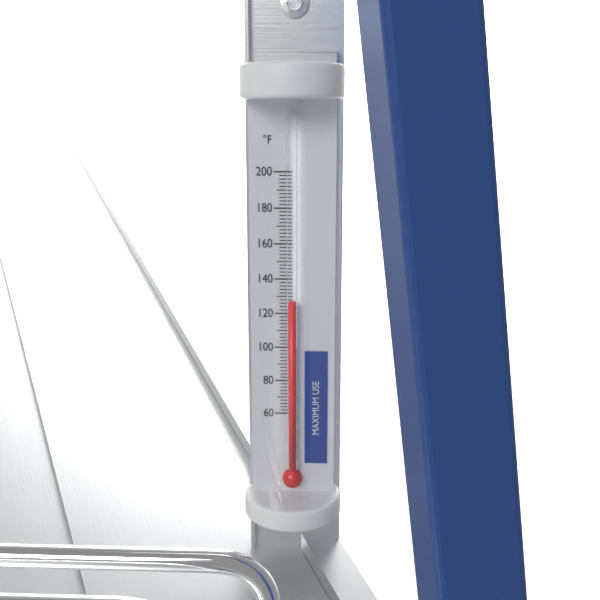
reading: 128 °F
